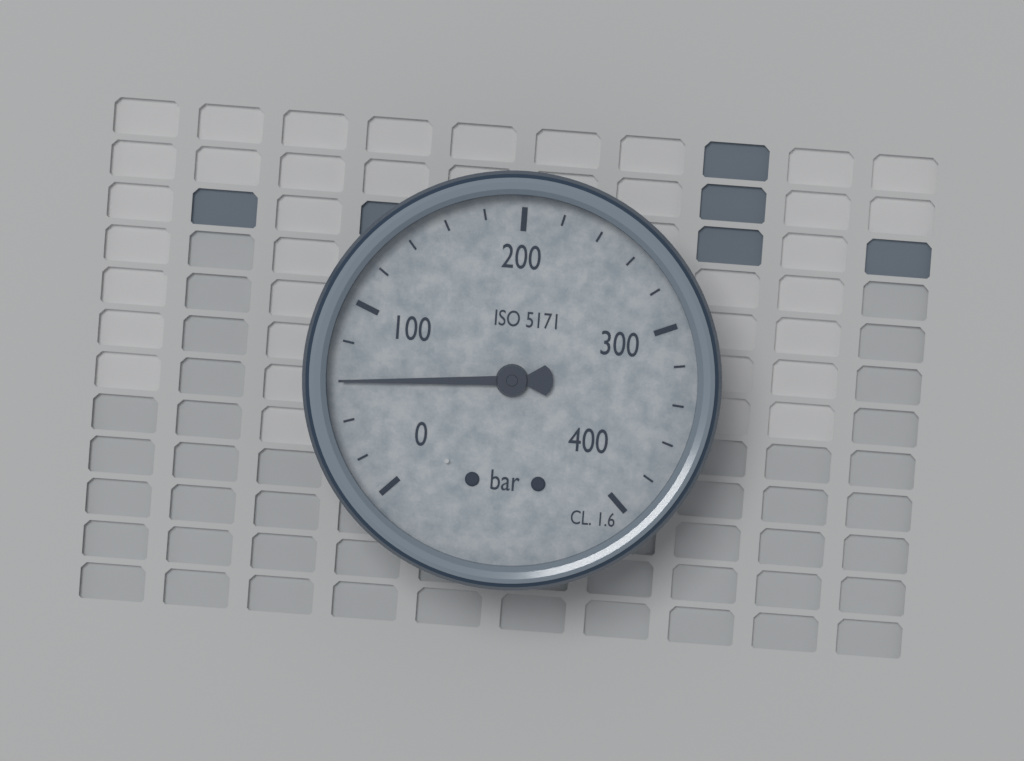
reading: 60 bar
